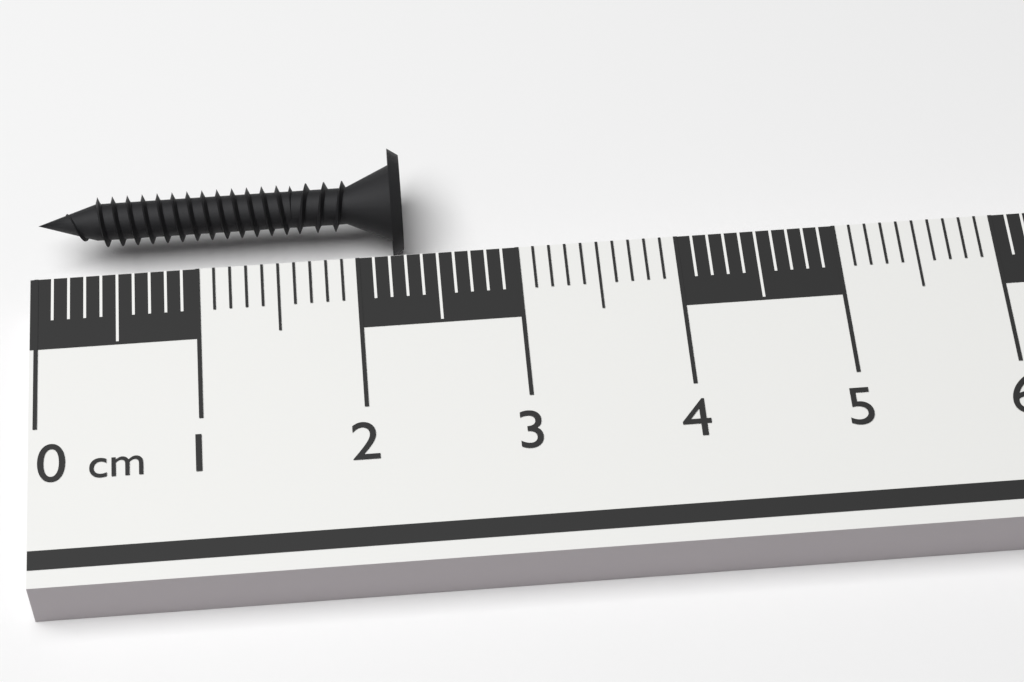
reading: 2.3 cm
